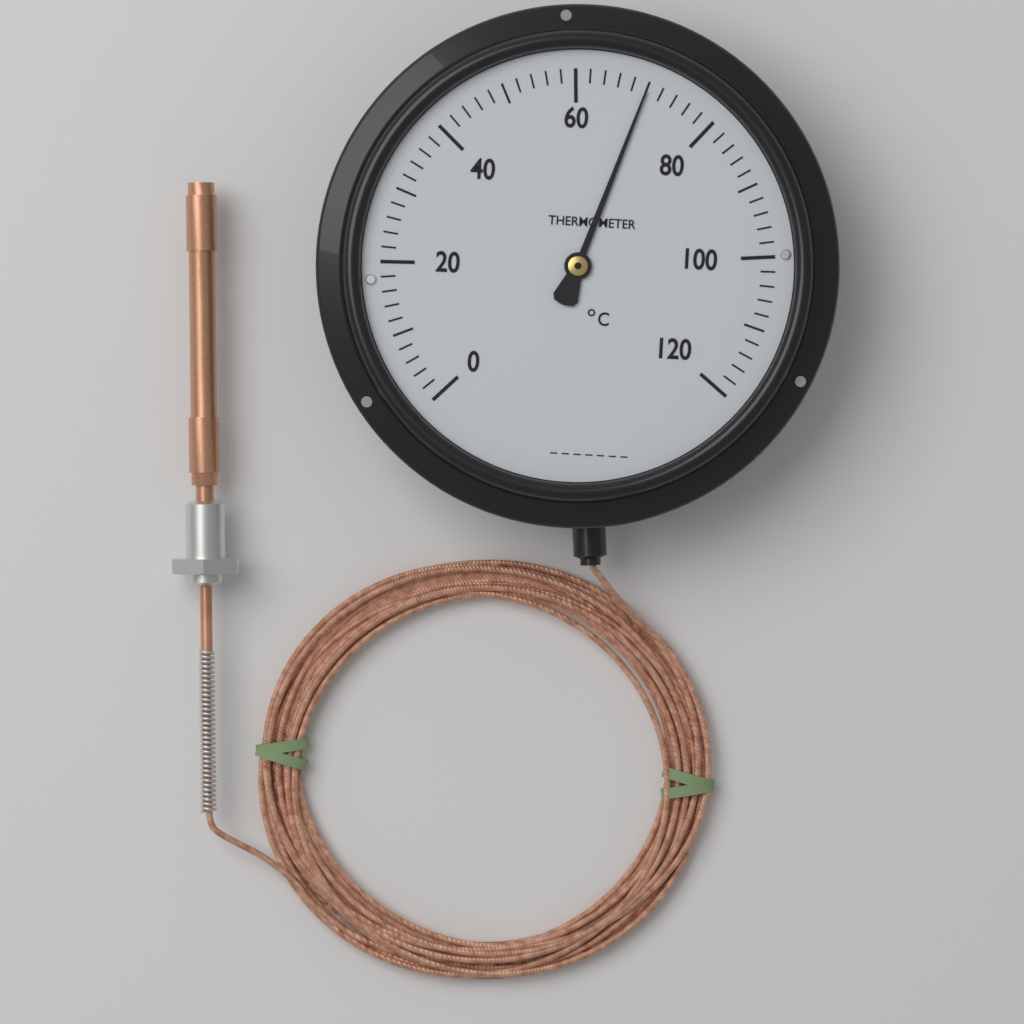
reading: 70 °C
